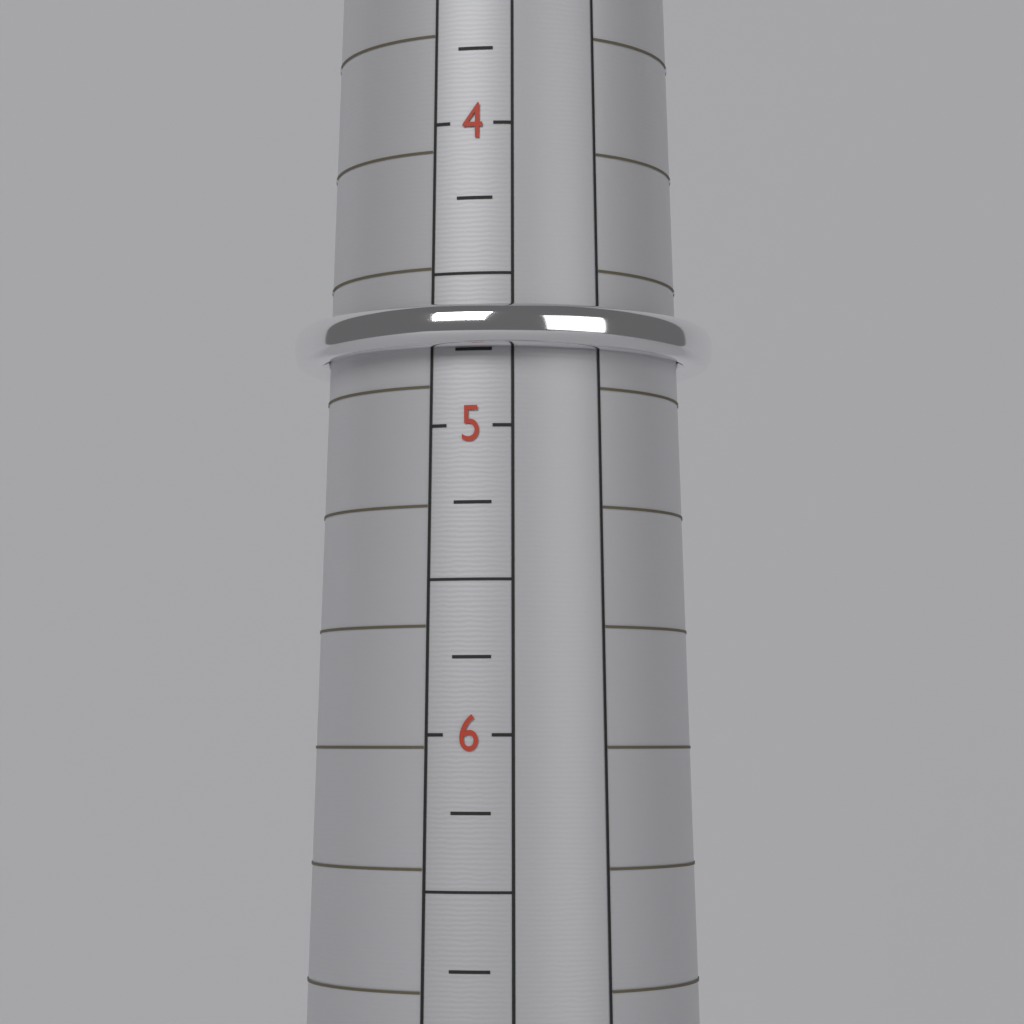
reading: 4.75 (no unit)
